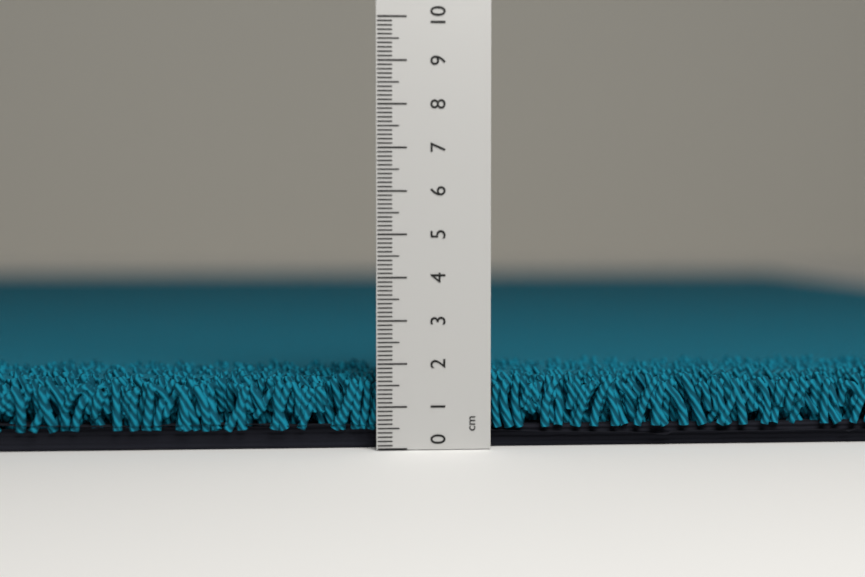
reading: 1.7 cm
